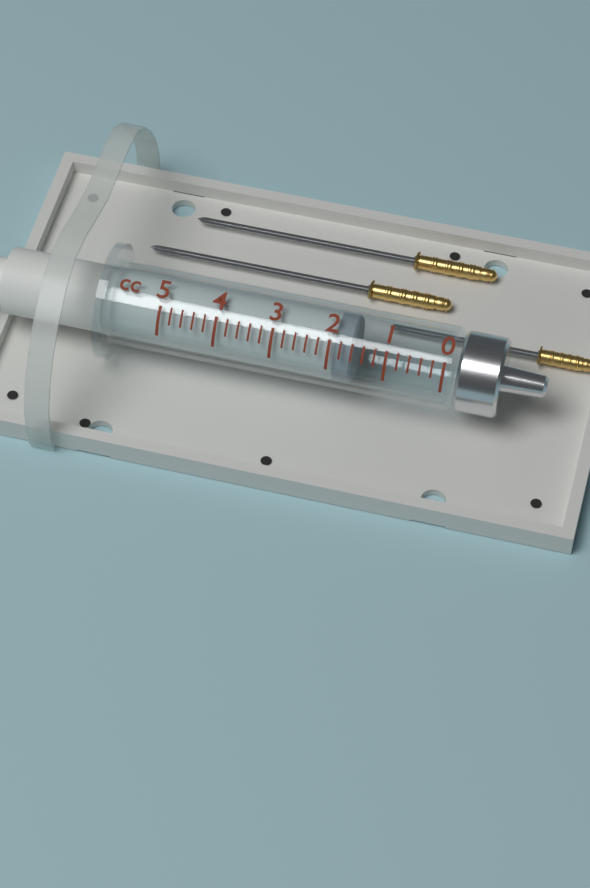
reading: 1.6 cc
